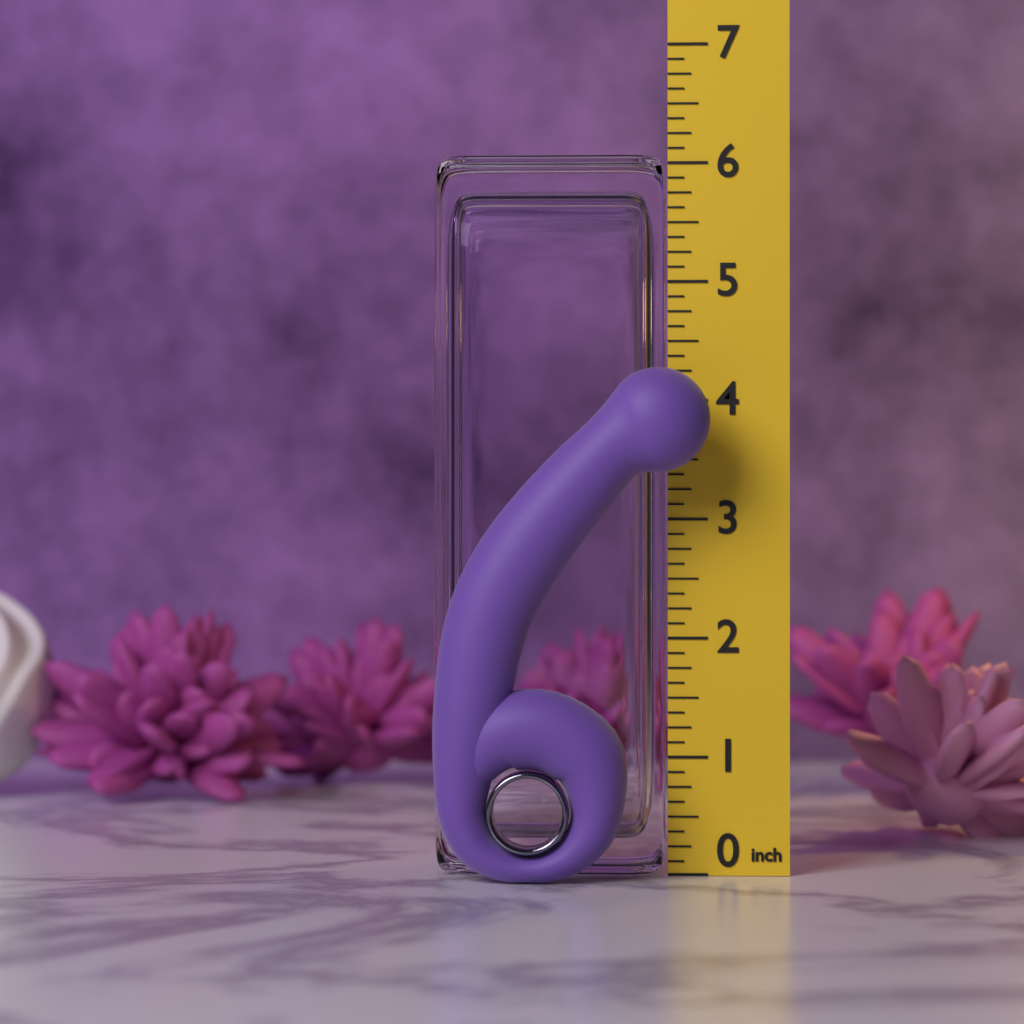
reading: 4.250 in
